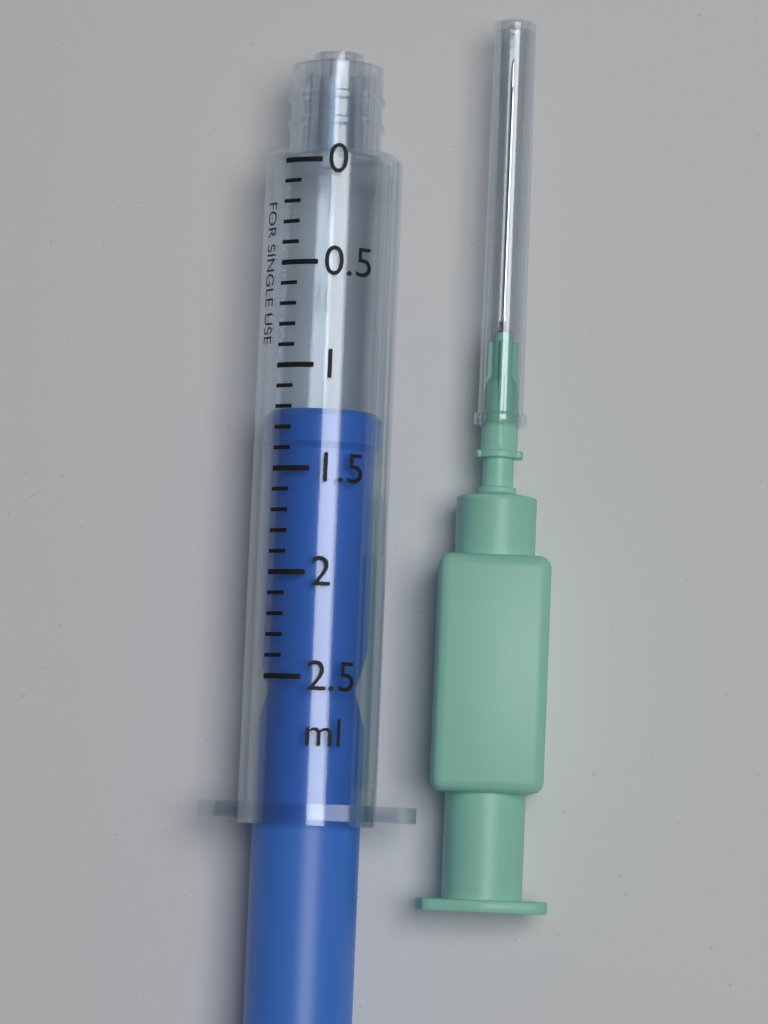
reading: 1.2 ml
